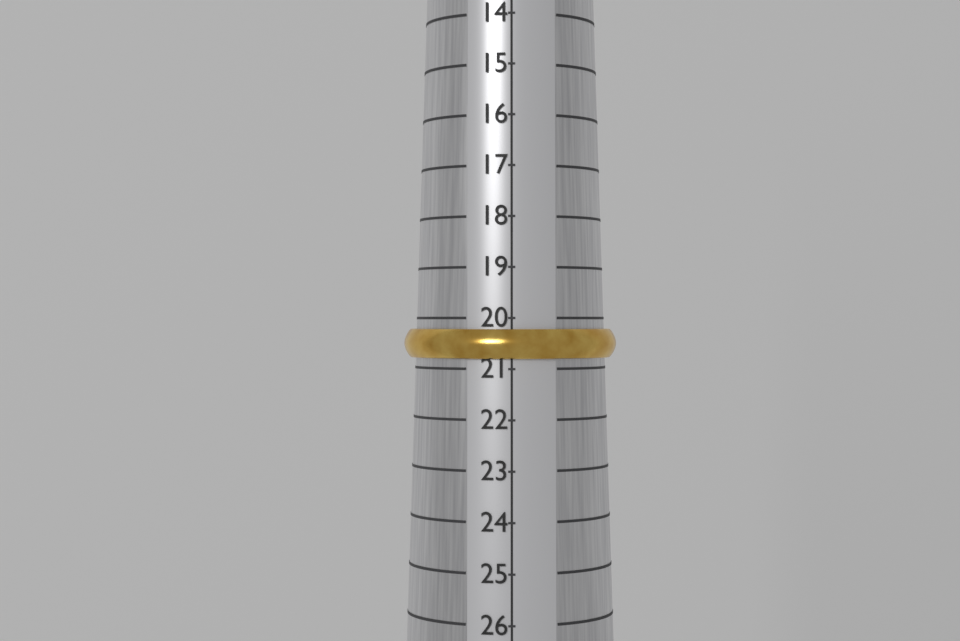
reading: 20.8 (no unit)
